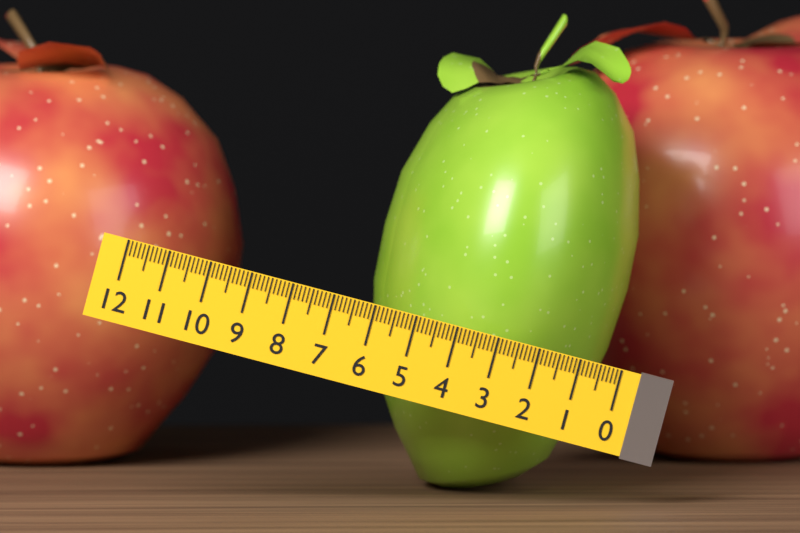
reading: 6.0 (no unit)
